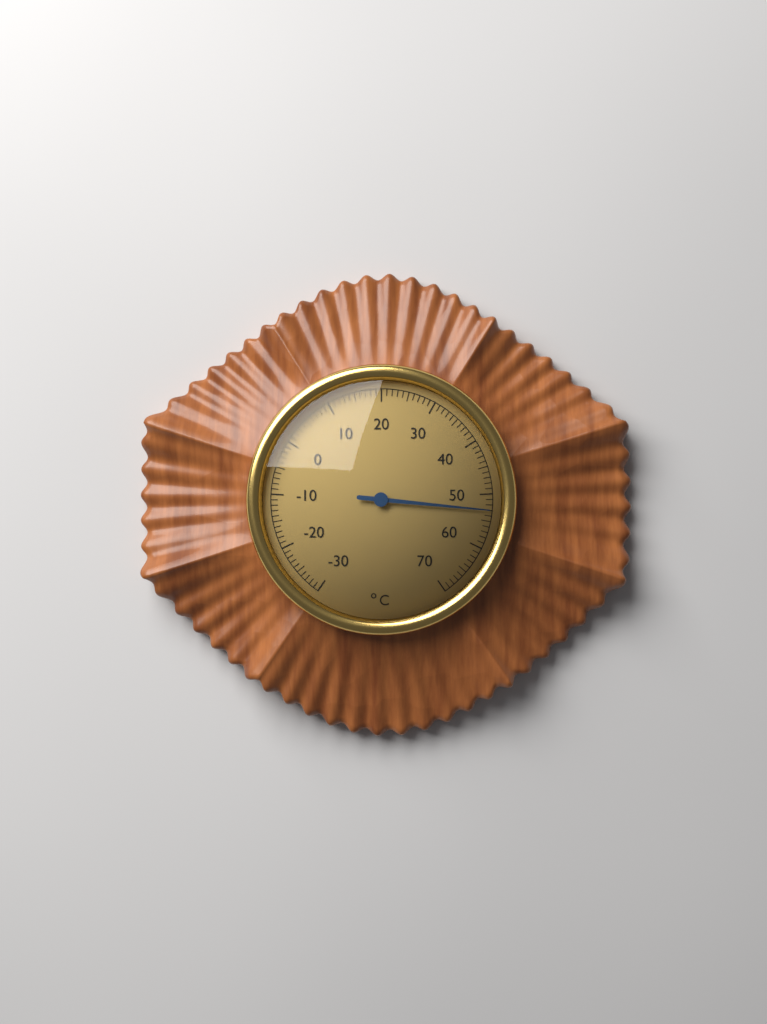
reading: 53 °C
